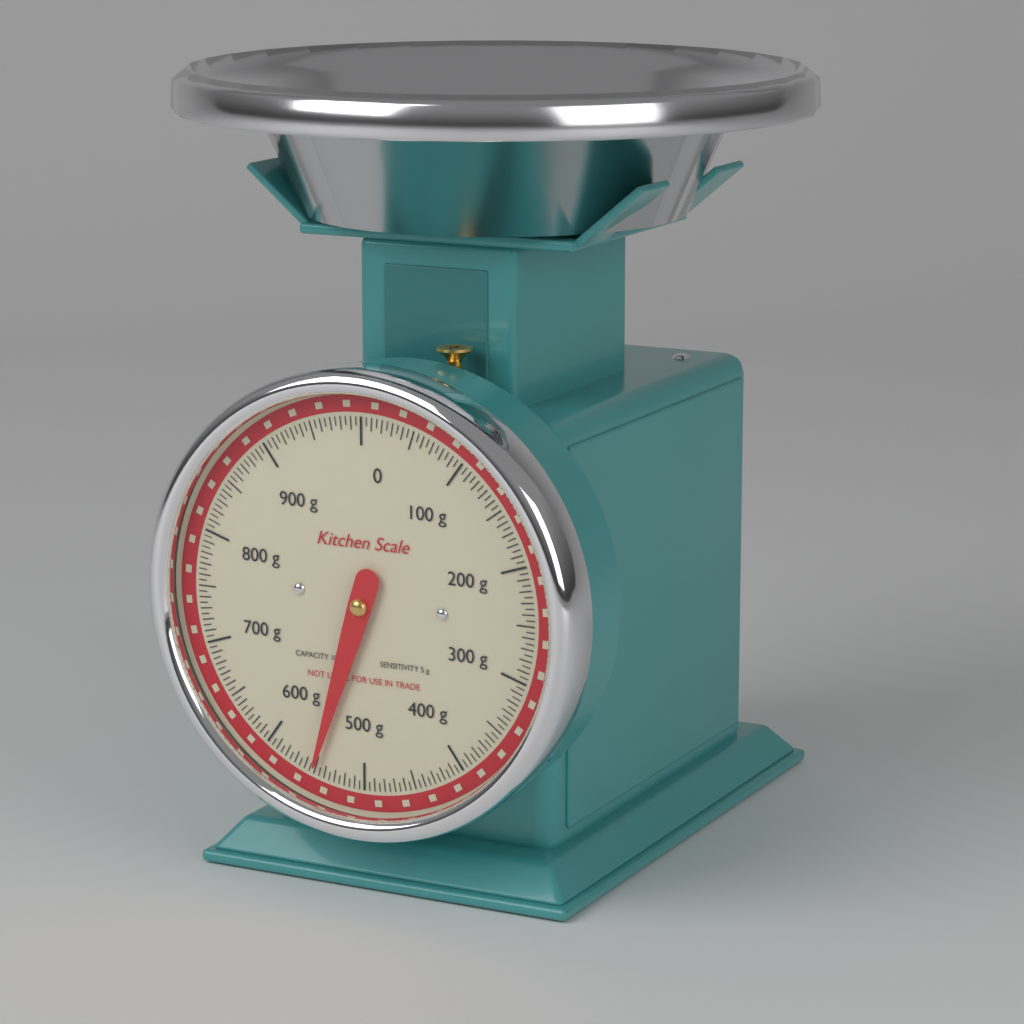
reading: 550 g
